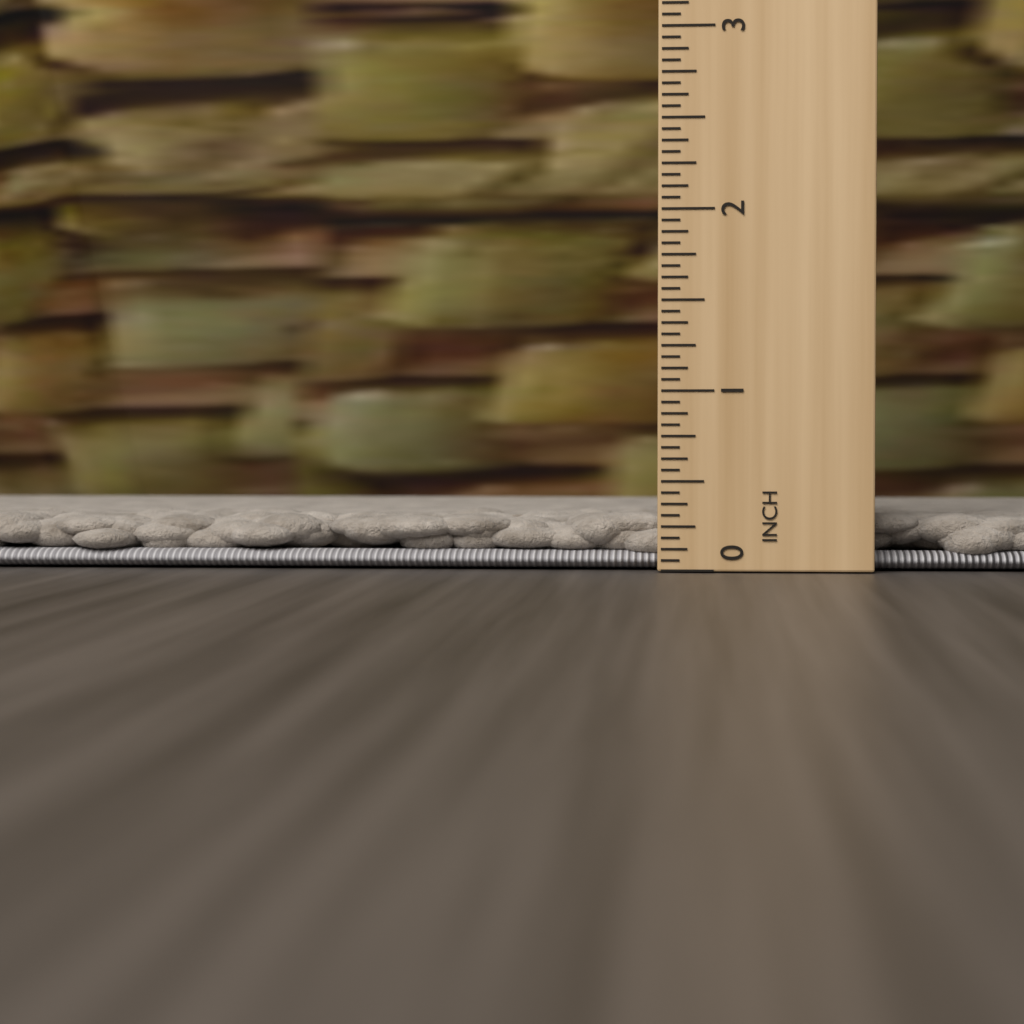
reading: 0.3125 in
